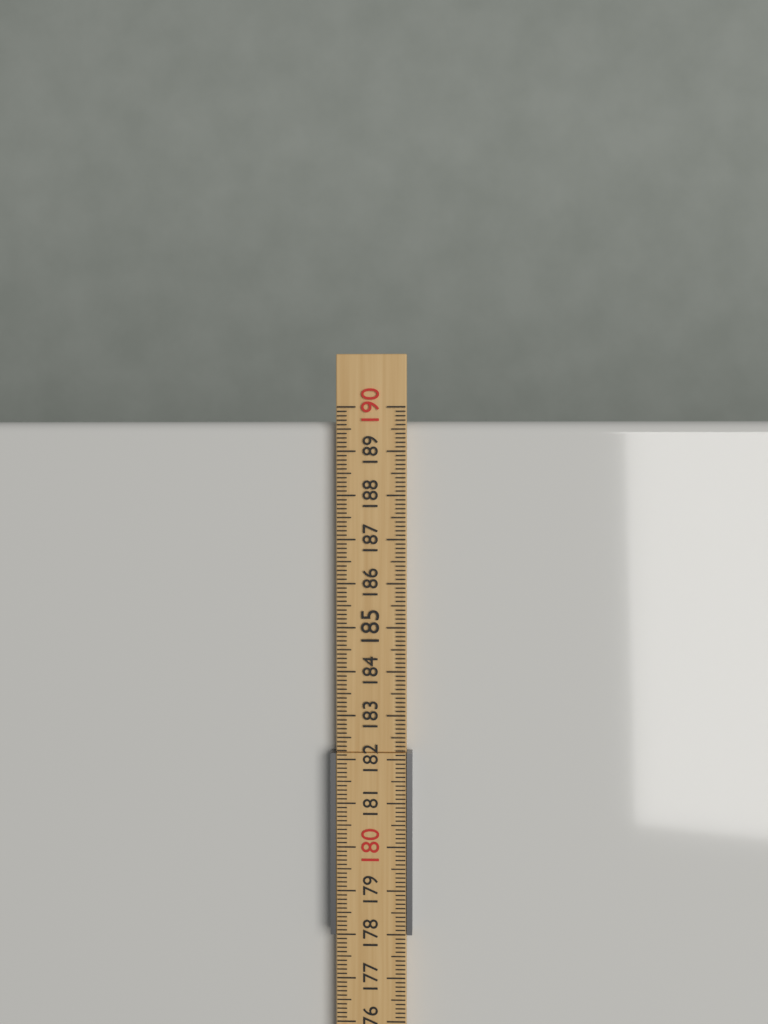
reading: 189.7 cm
